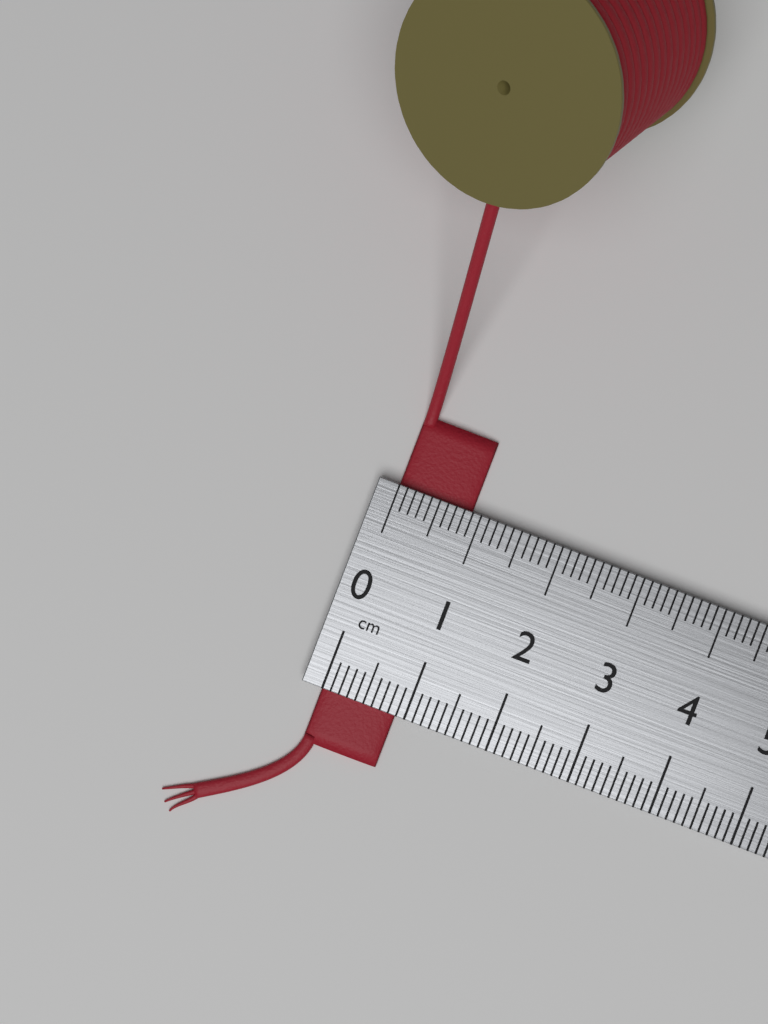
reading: 0.9 cm
